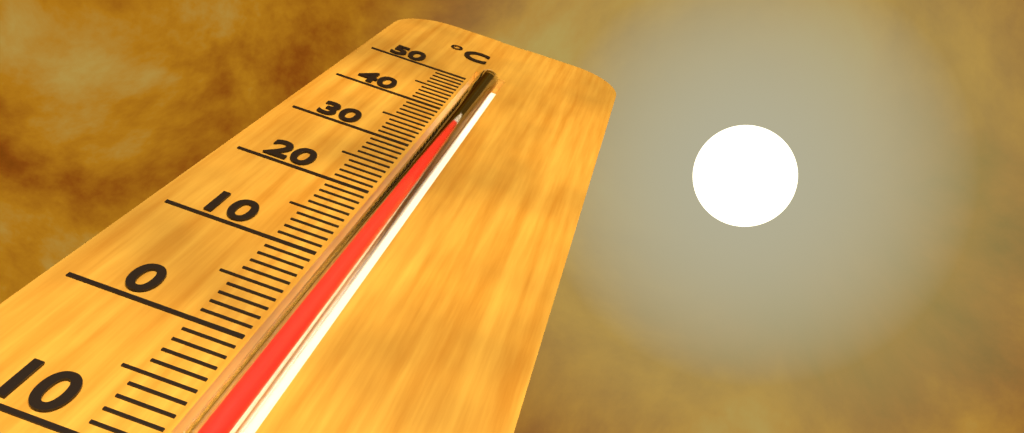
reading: 37 °C
